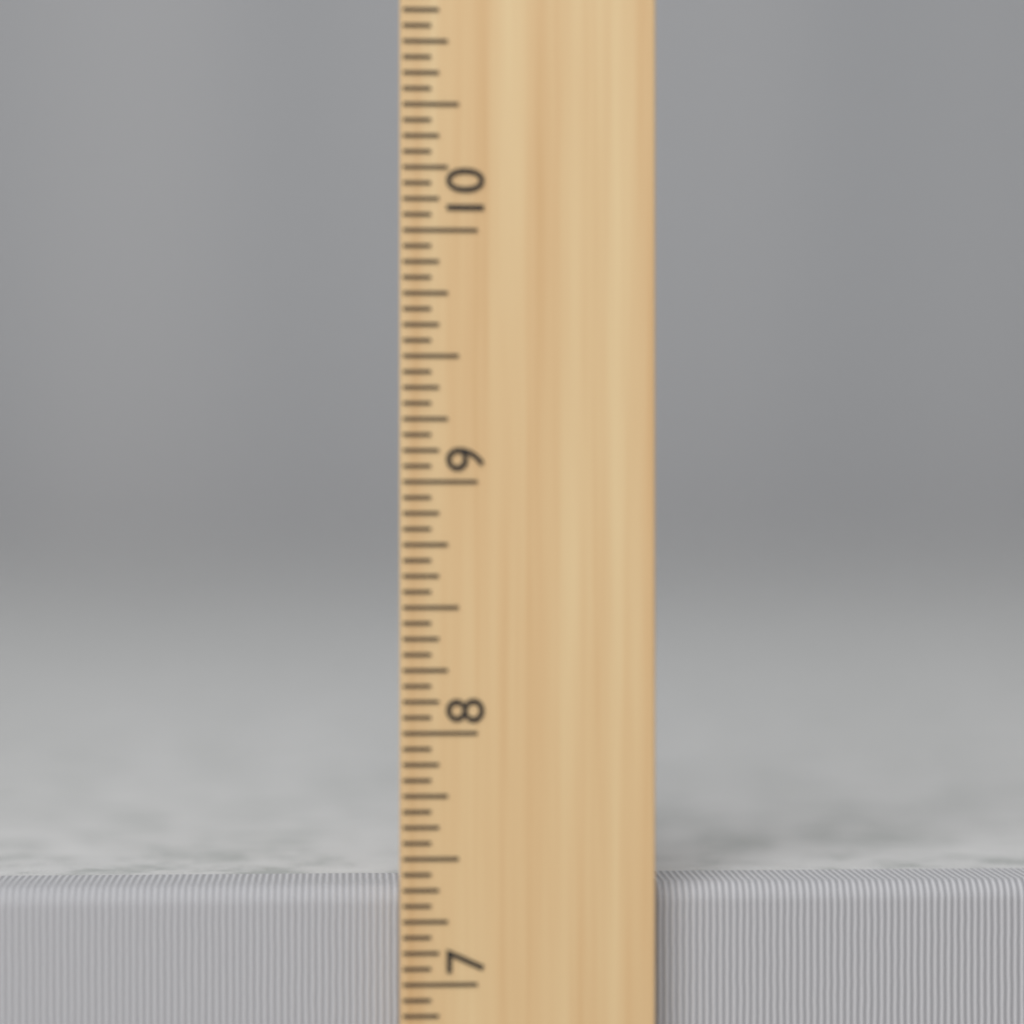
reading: 7.3750 inch
